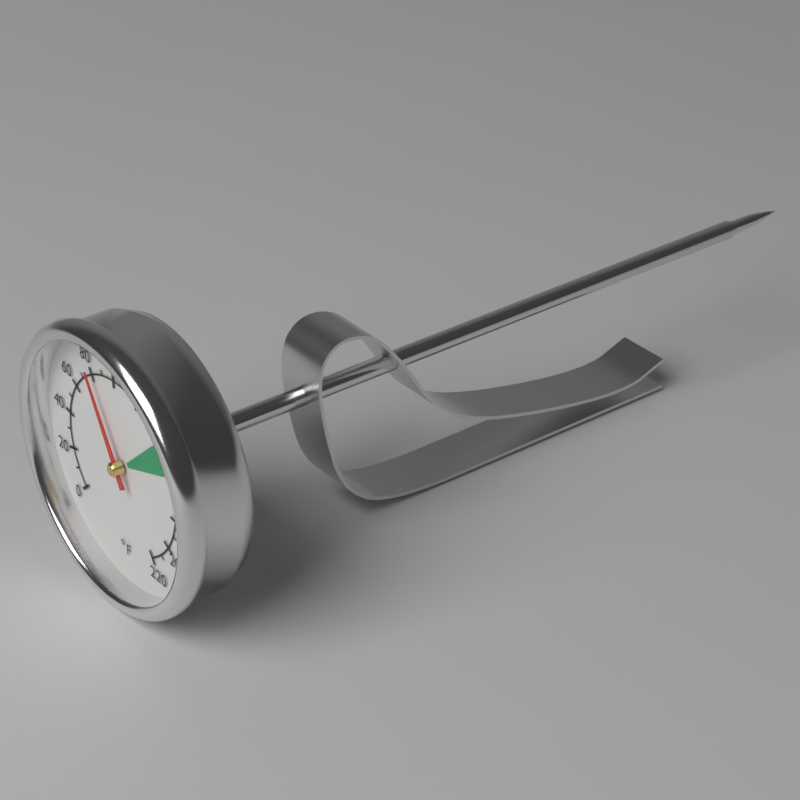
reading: 80 °F
